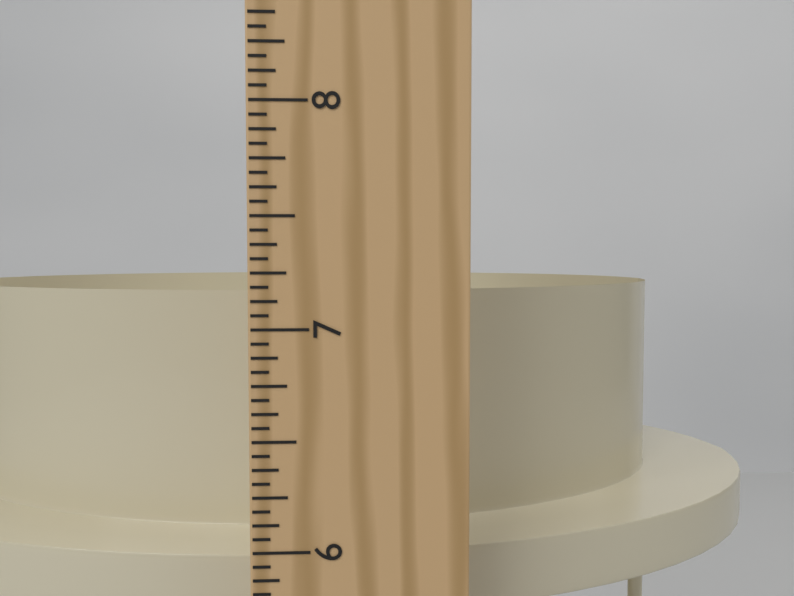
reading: 7.1250 in
